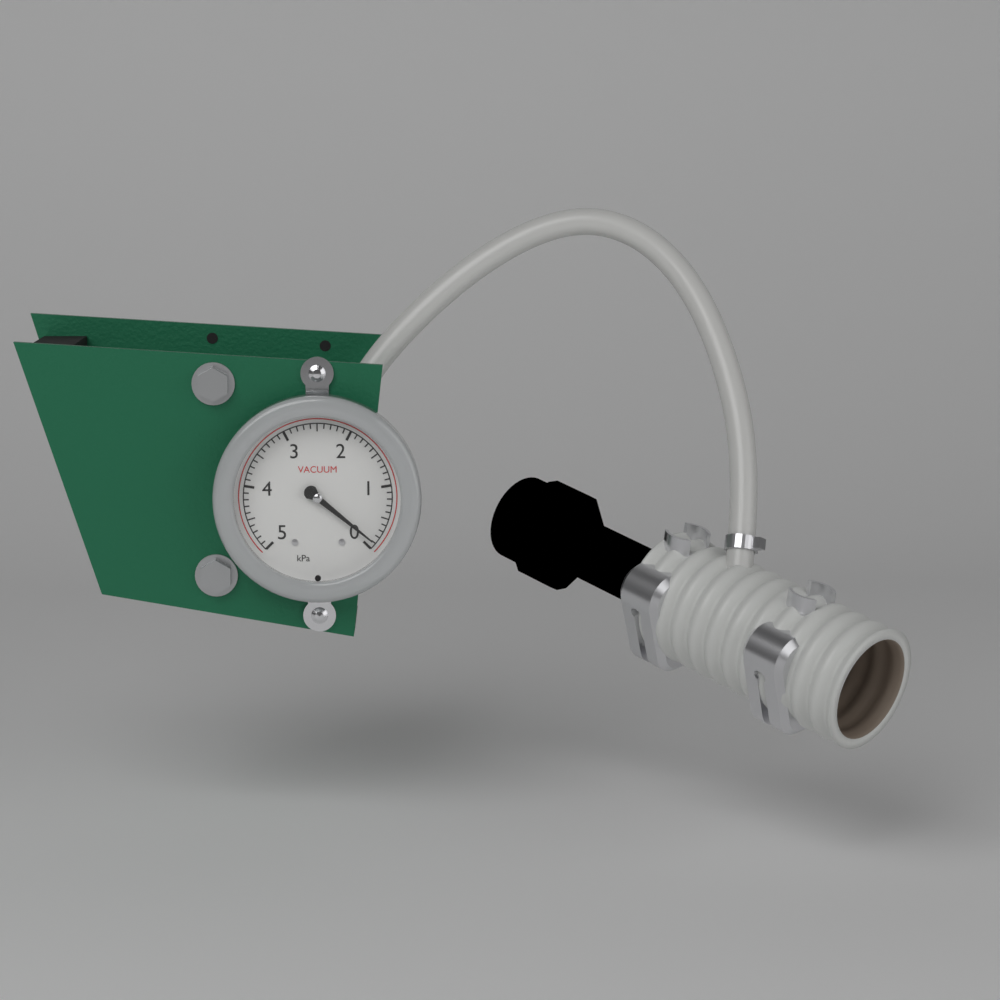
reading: 0.1 kPa
